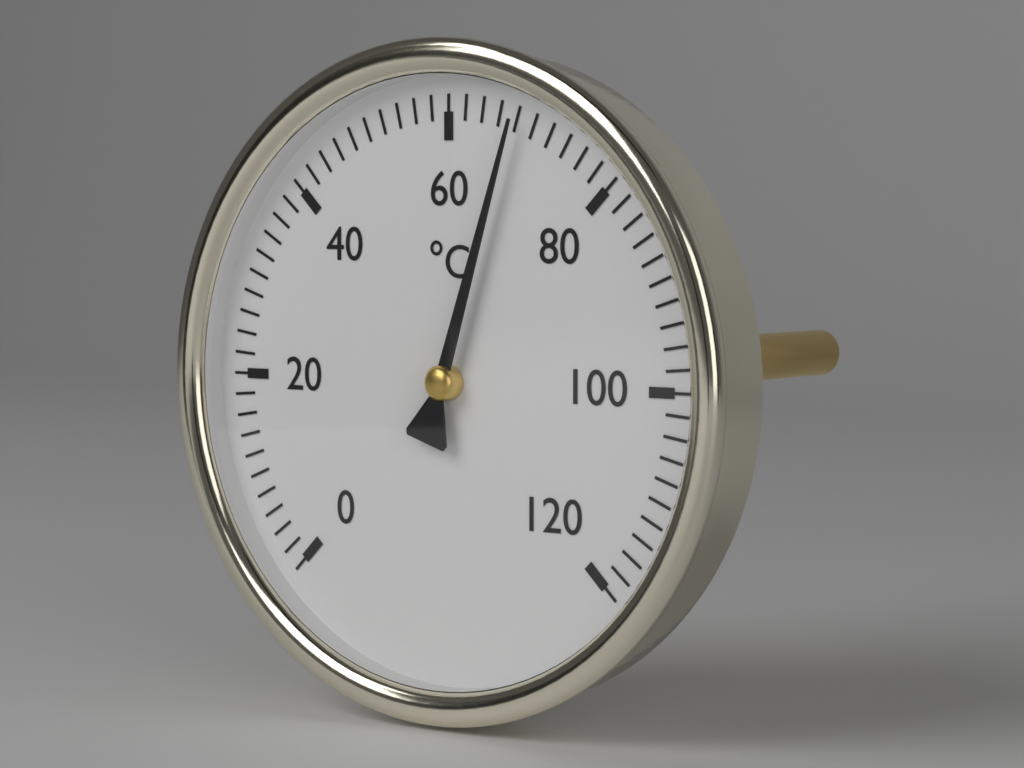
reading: 68 °C
